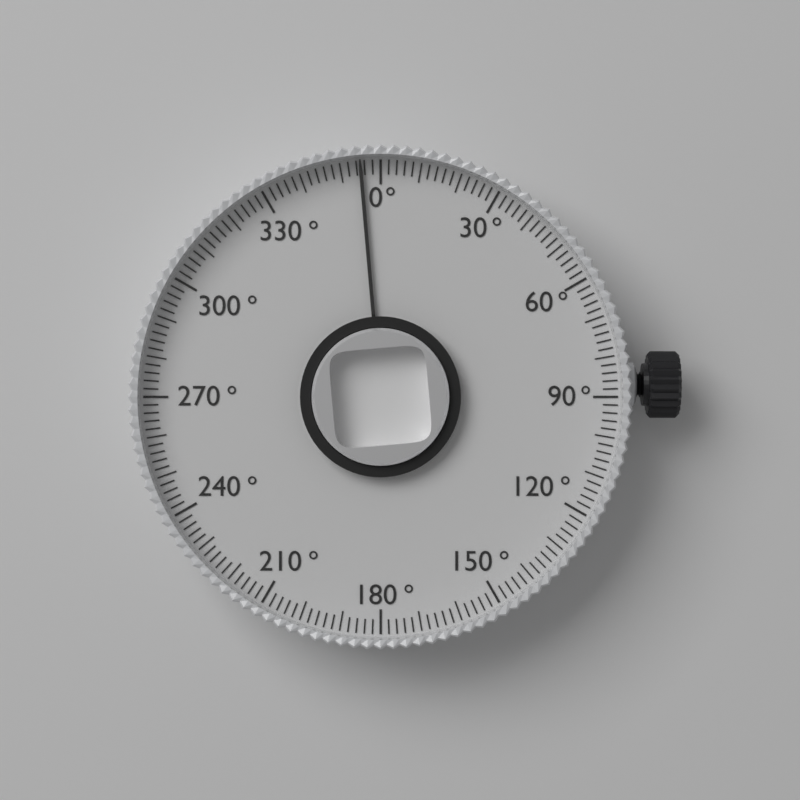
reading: 355 °
